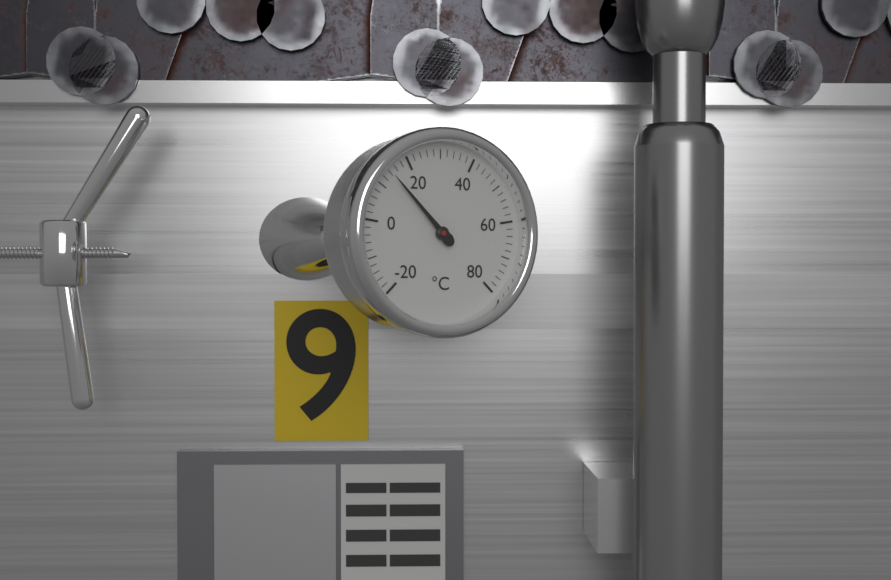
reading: 14 °C
